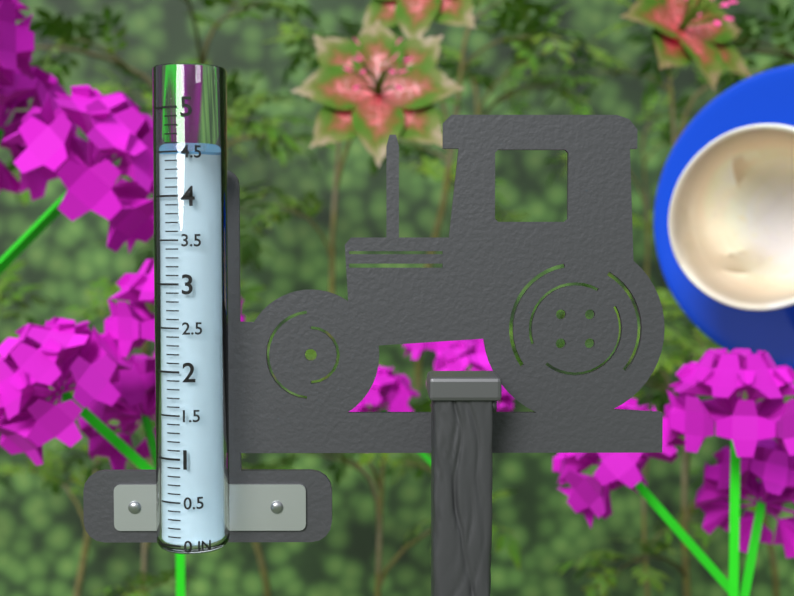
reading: 4.5 in
